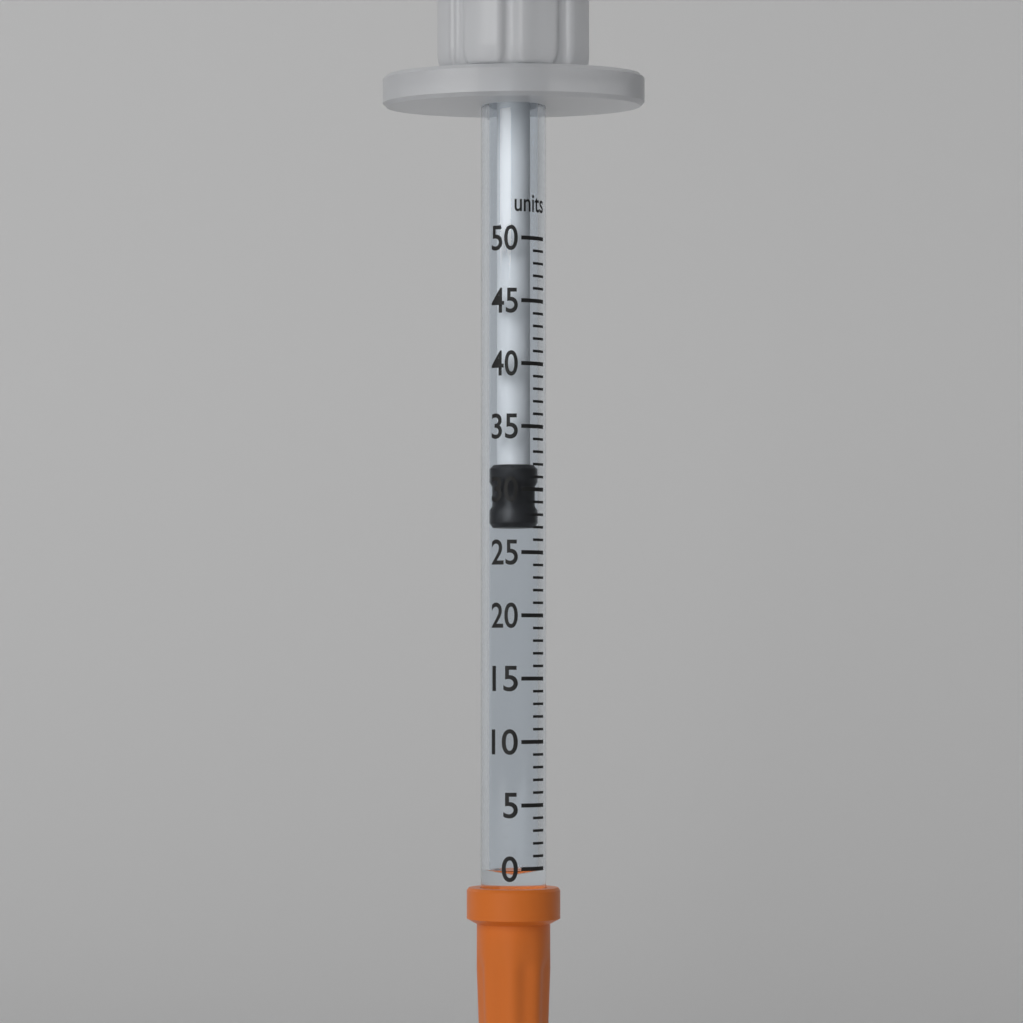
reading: 27 units
